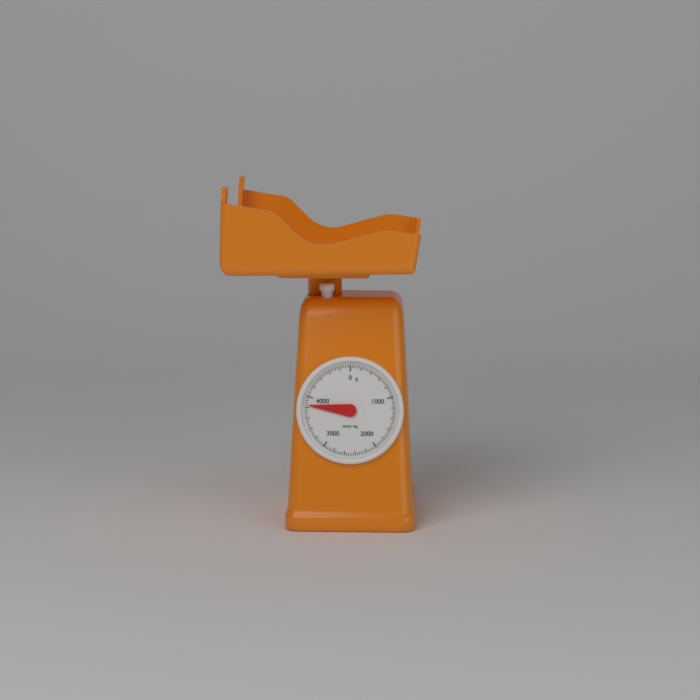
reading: 3840 g
